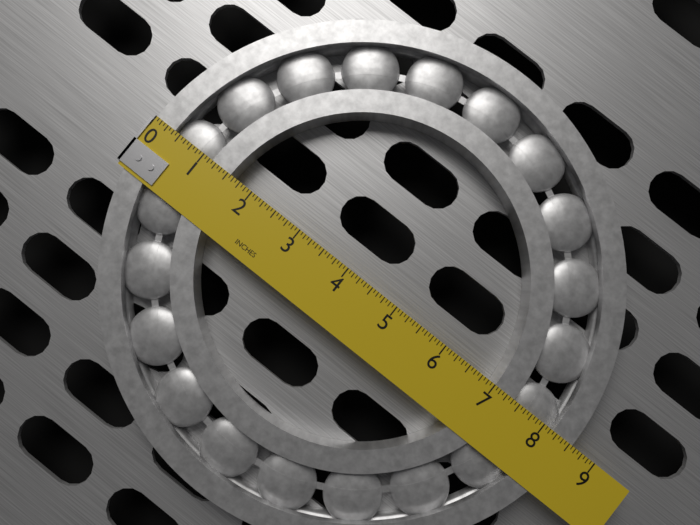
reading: 8.5625 in
